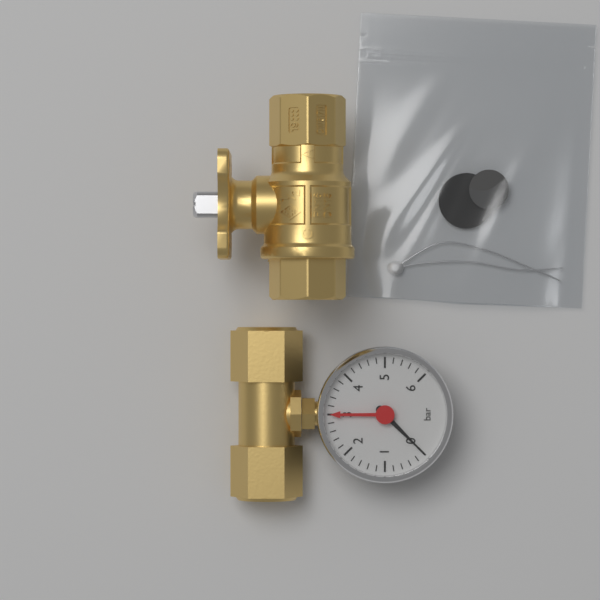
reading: 0.0 bar
